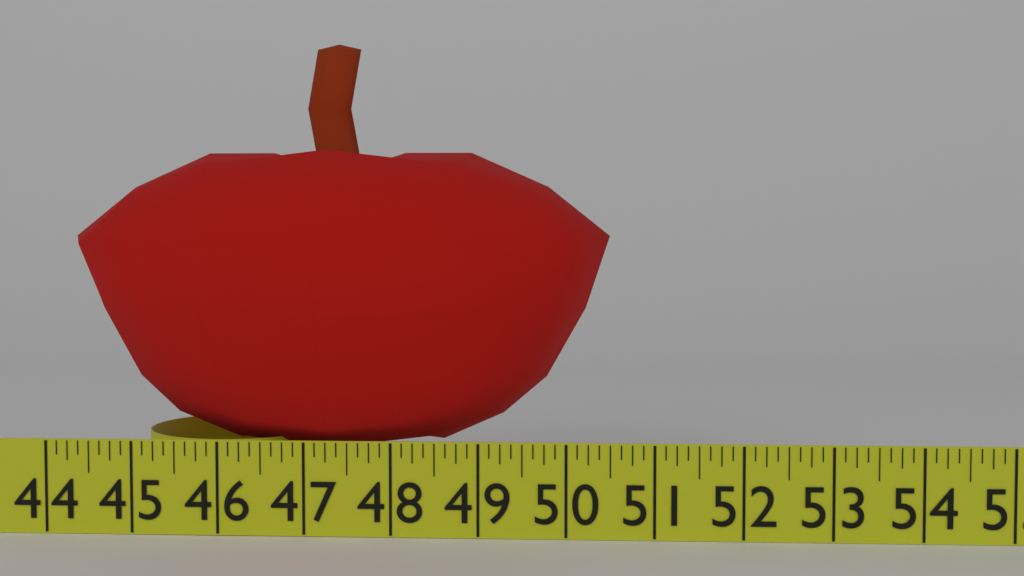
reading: 50.500 in
